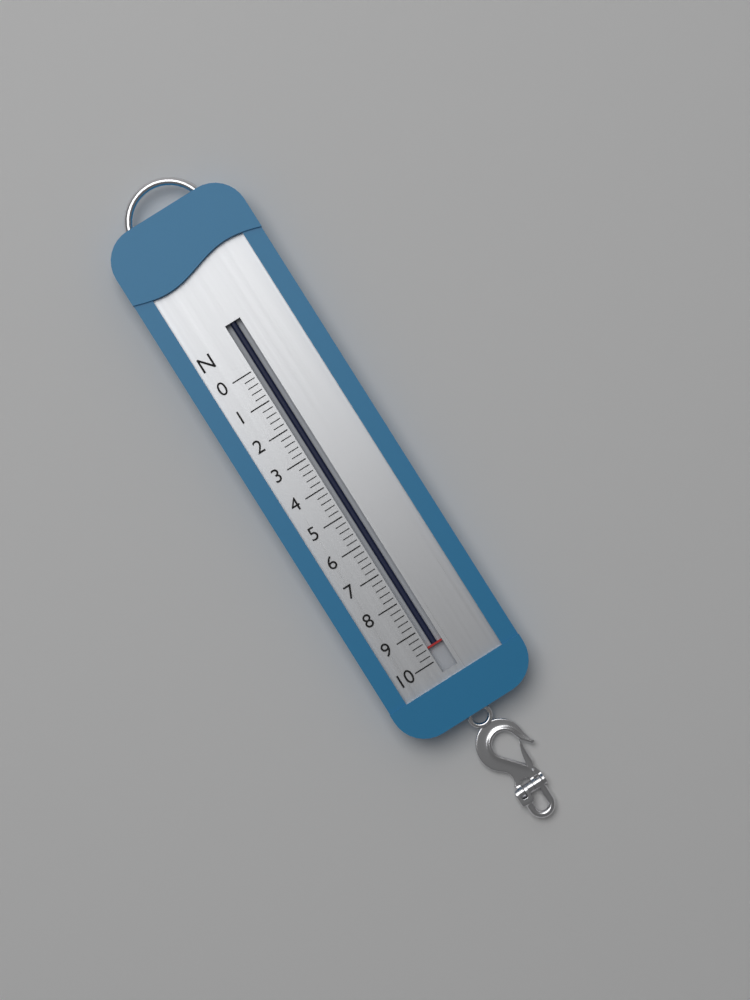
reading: 9.6 N
